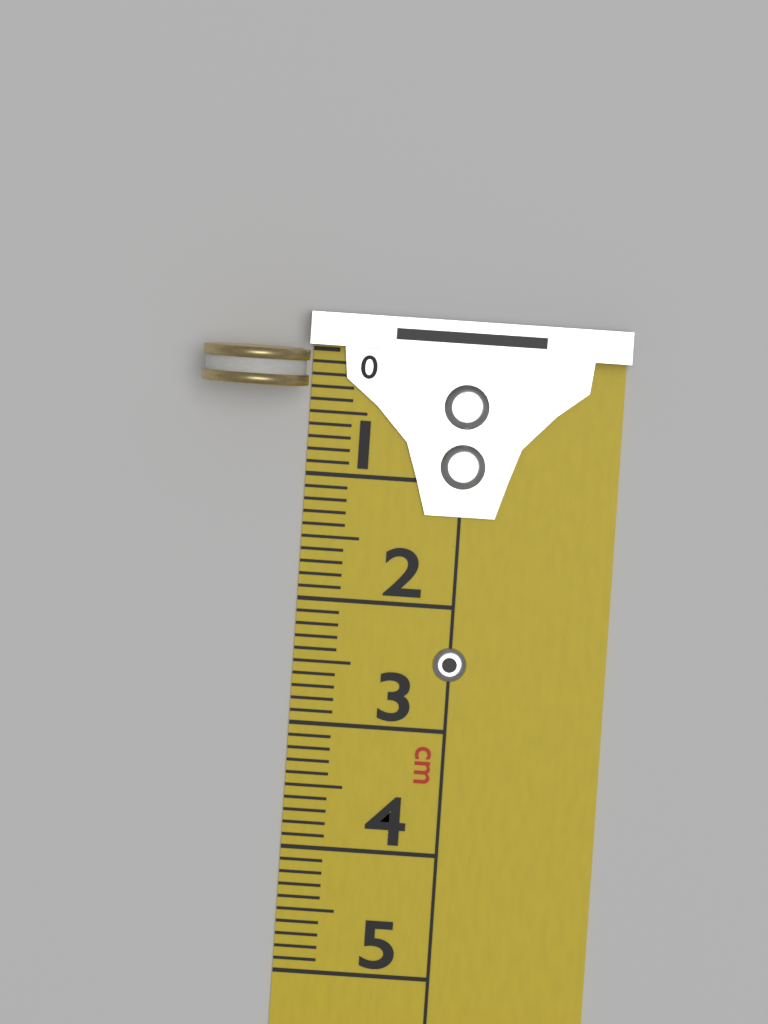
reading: 0.3 cm
